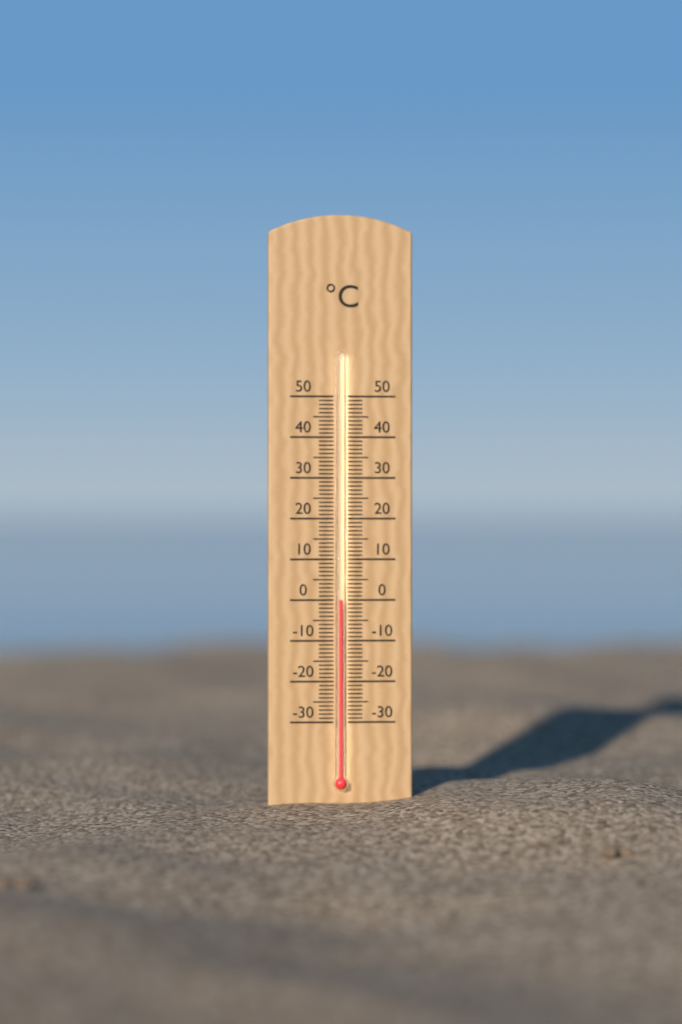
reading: 0 °C
